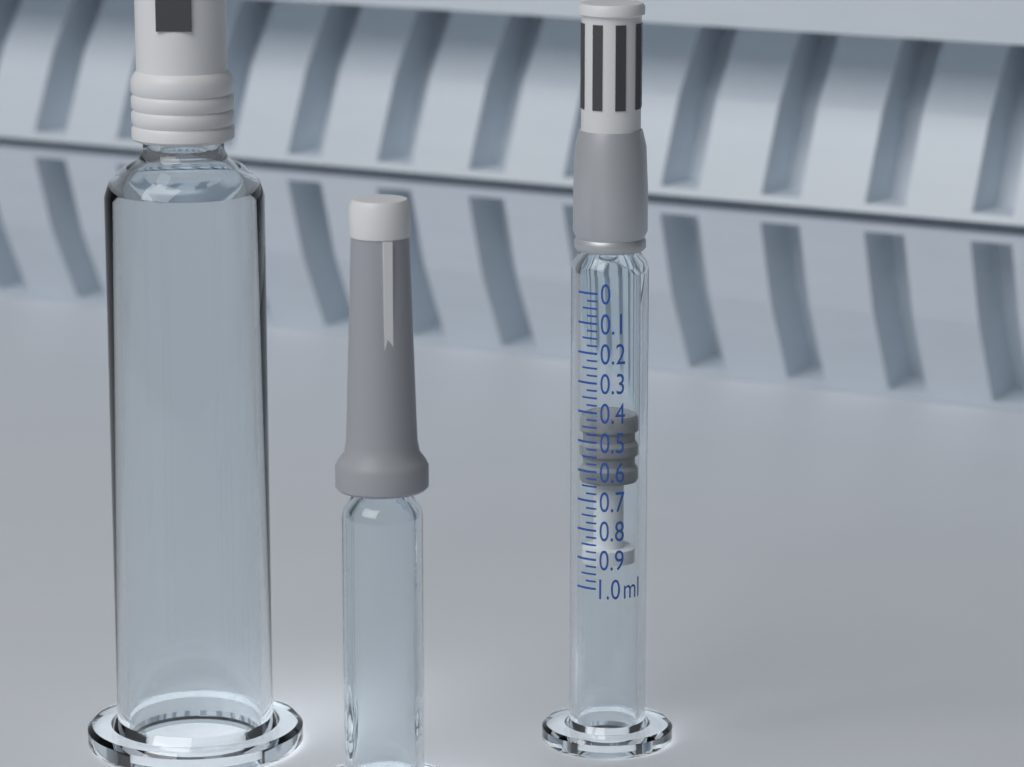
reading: 0.425 ml
